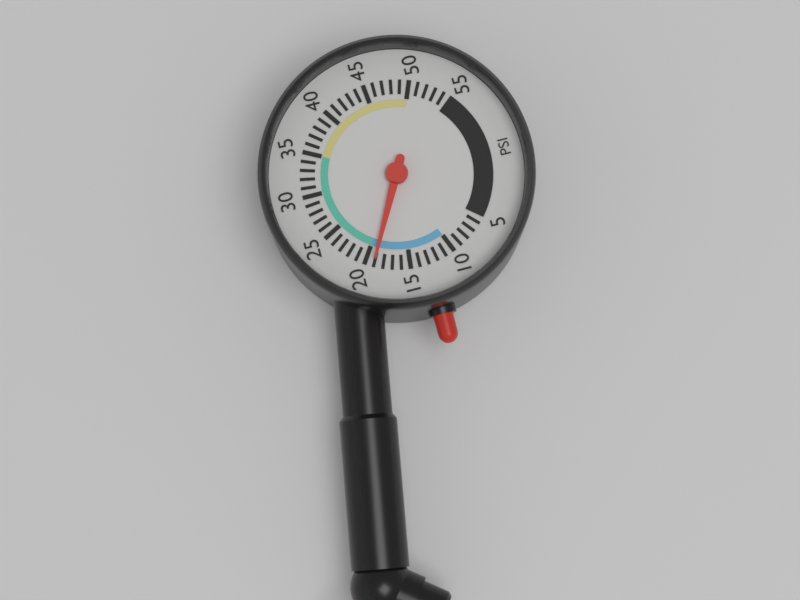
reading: 19 psi
